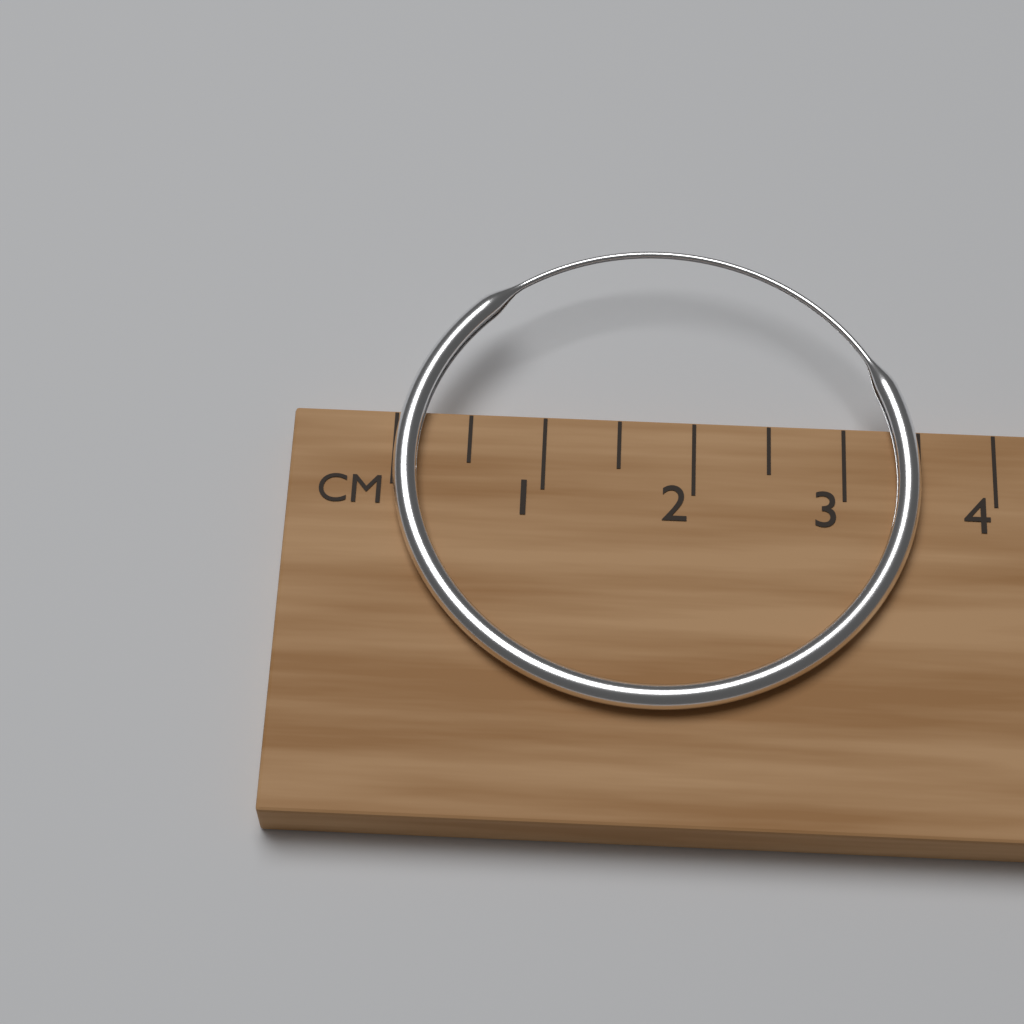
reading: 3.5 cm
